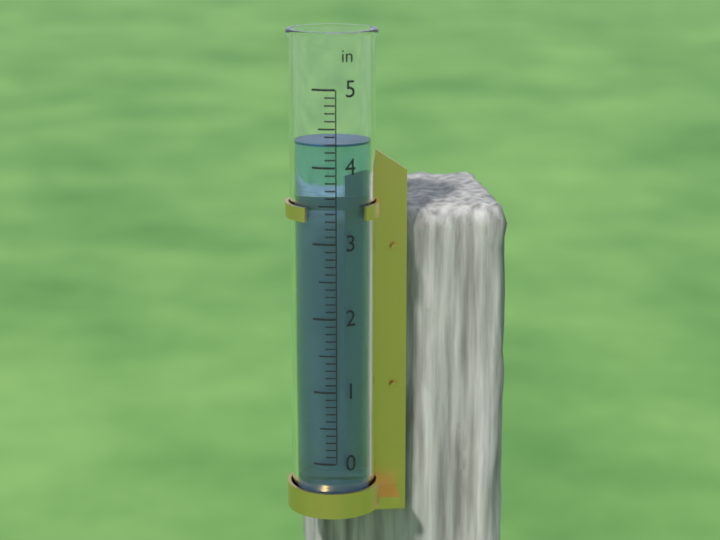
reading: 4.3 in
